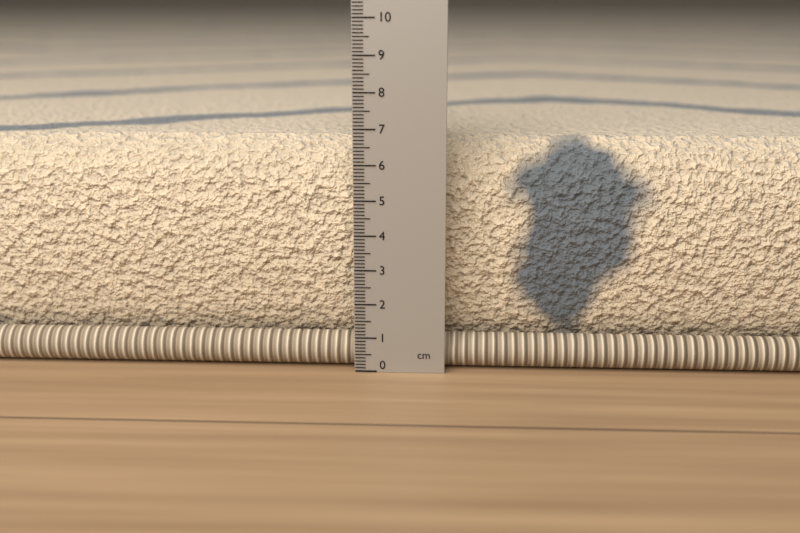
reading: 6.6 cm
